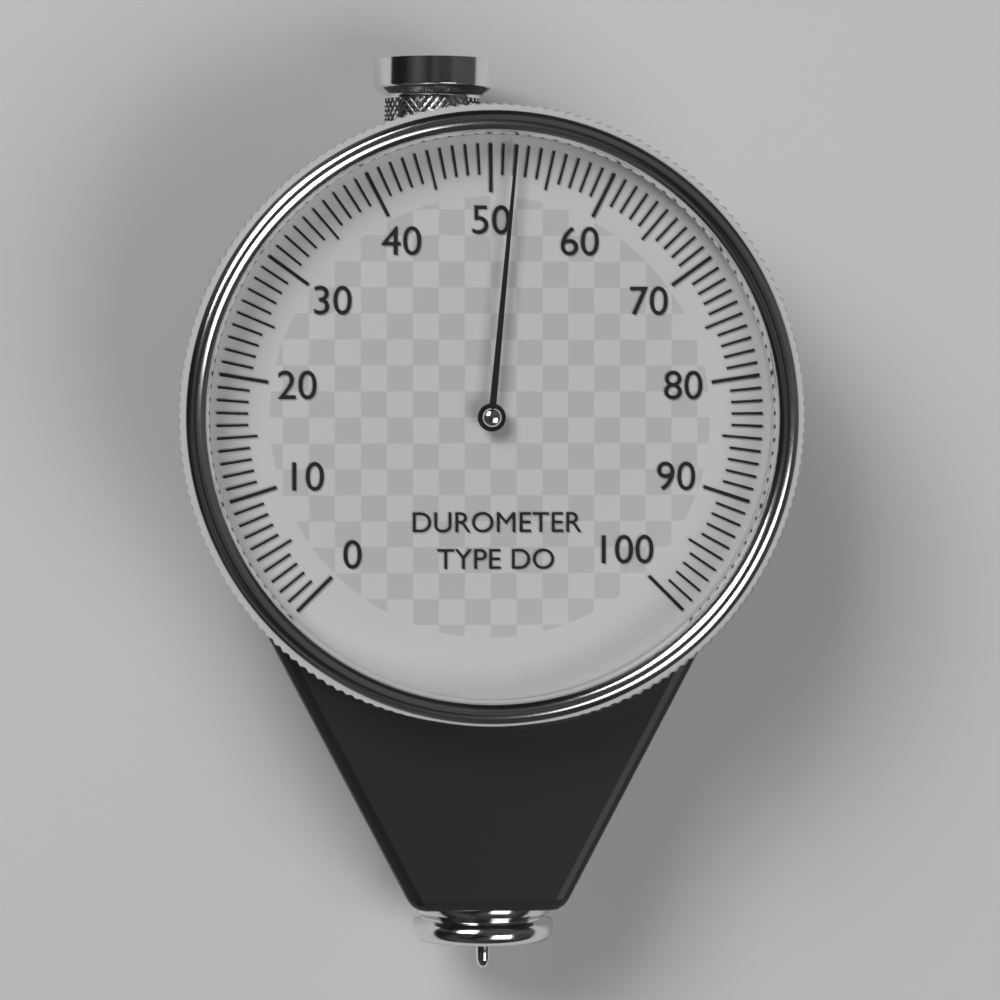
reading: 52 (no unit)
